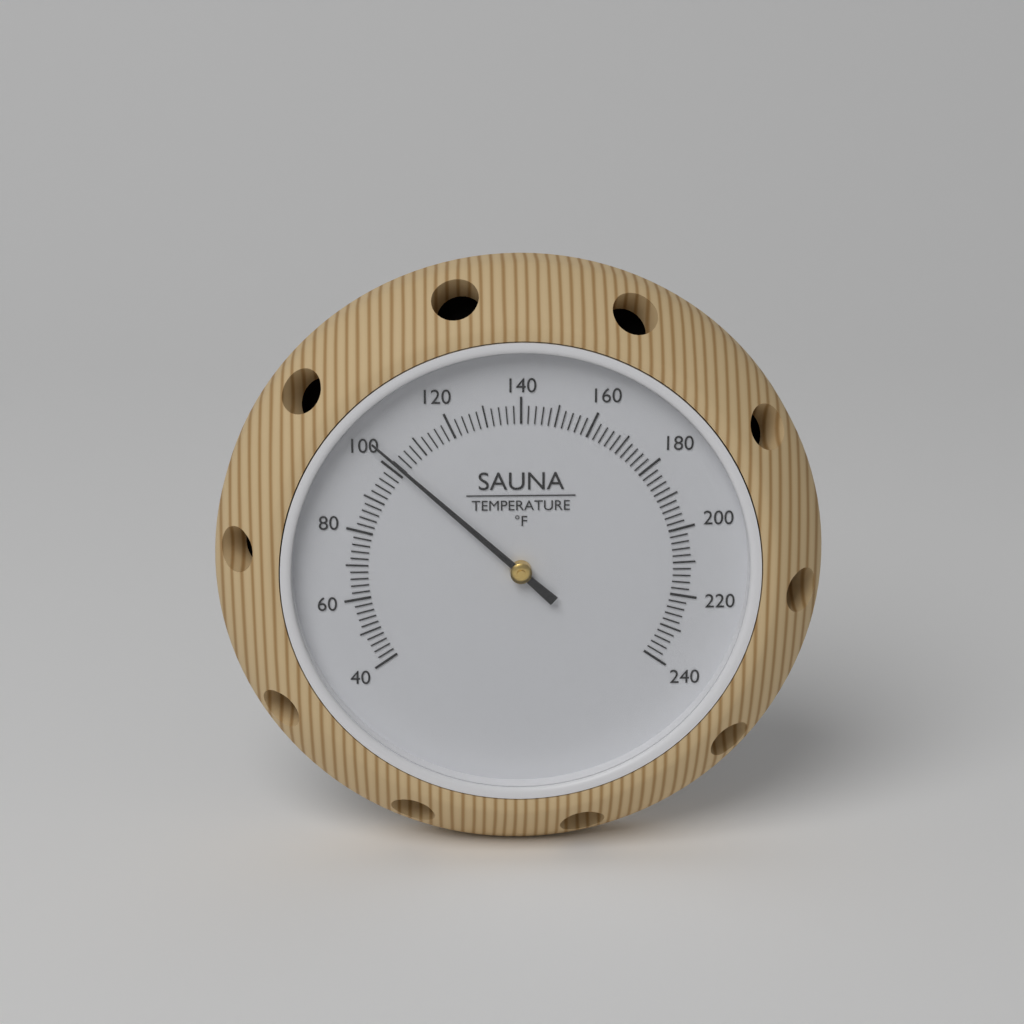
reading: 102 °F
